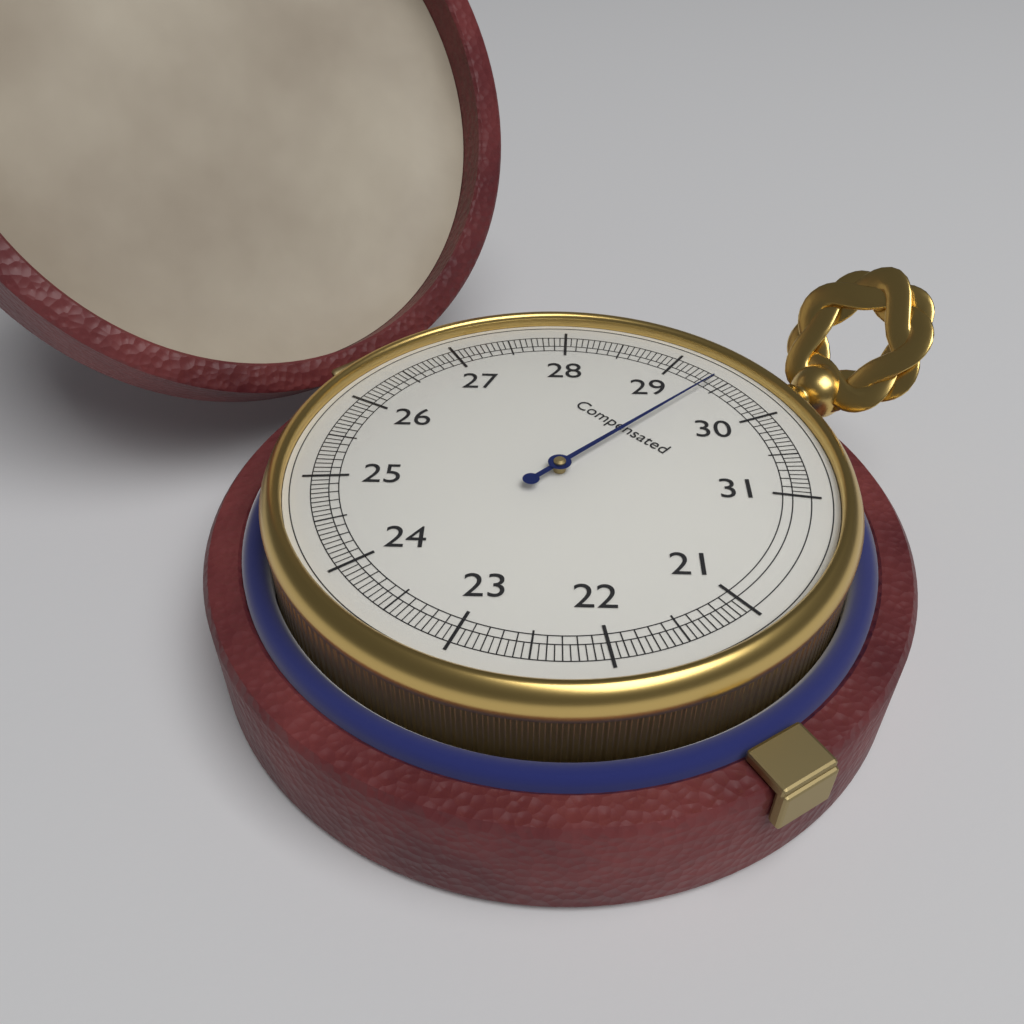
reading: 29.40 (no unit)
